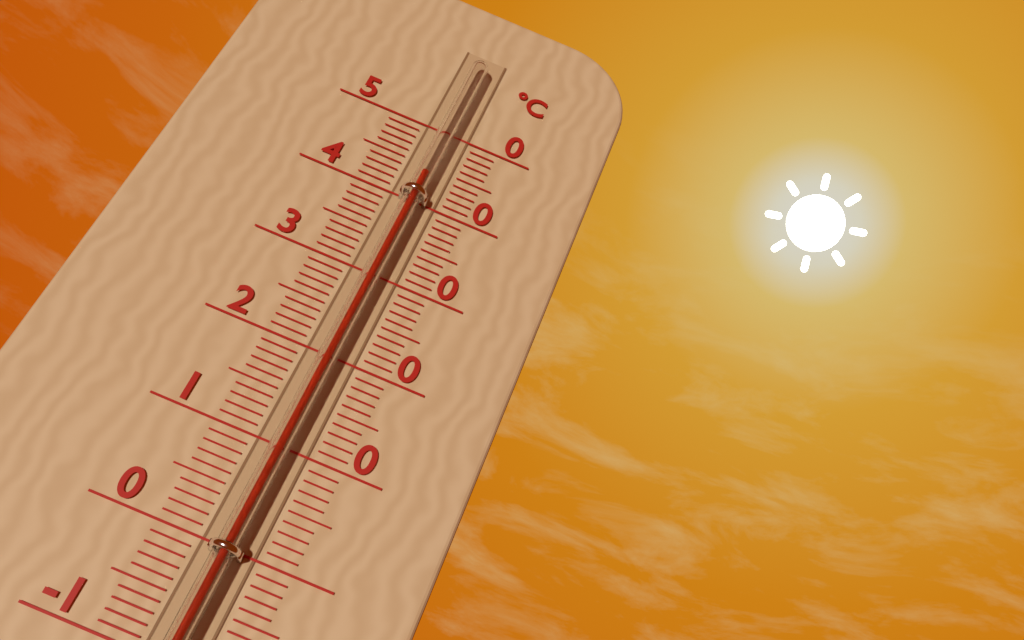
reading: 43 °C
